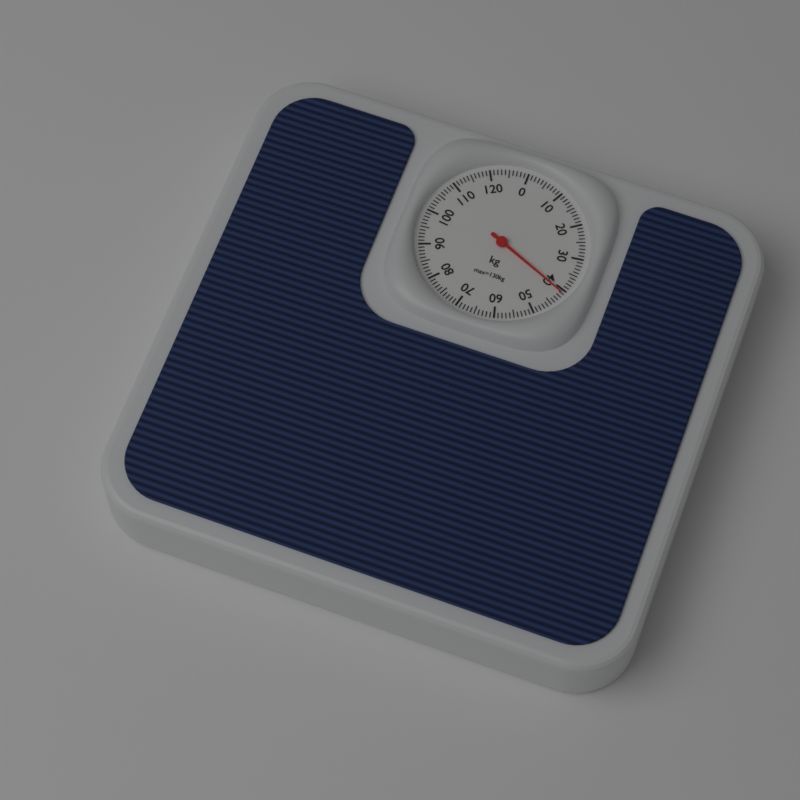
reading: 41 kg
